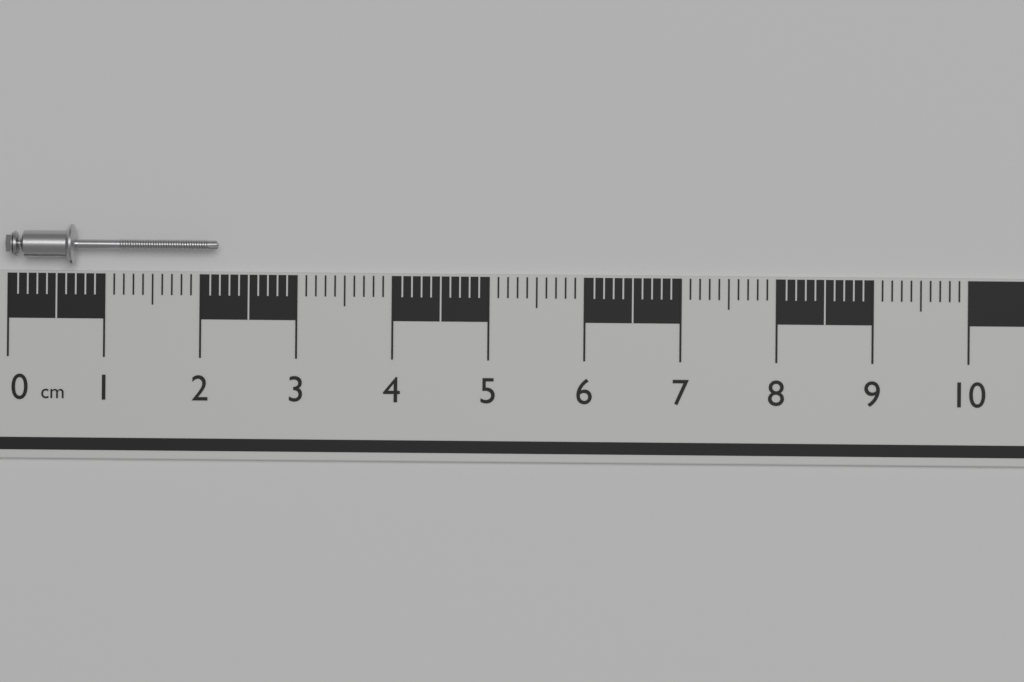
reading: 2.2 cm
